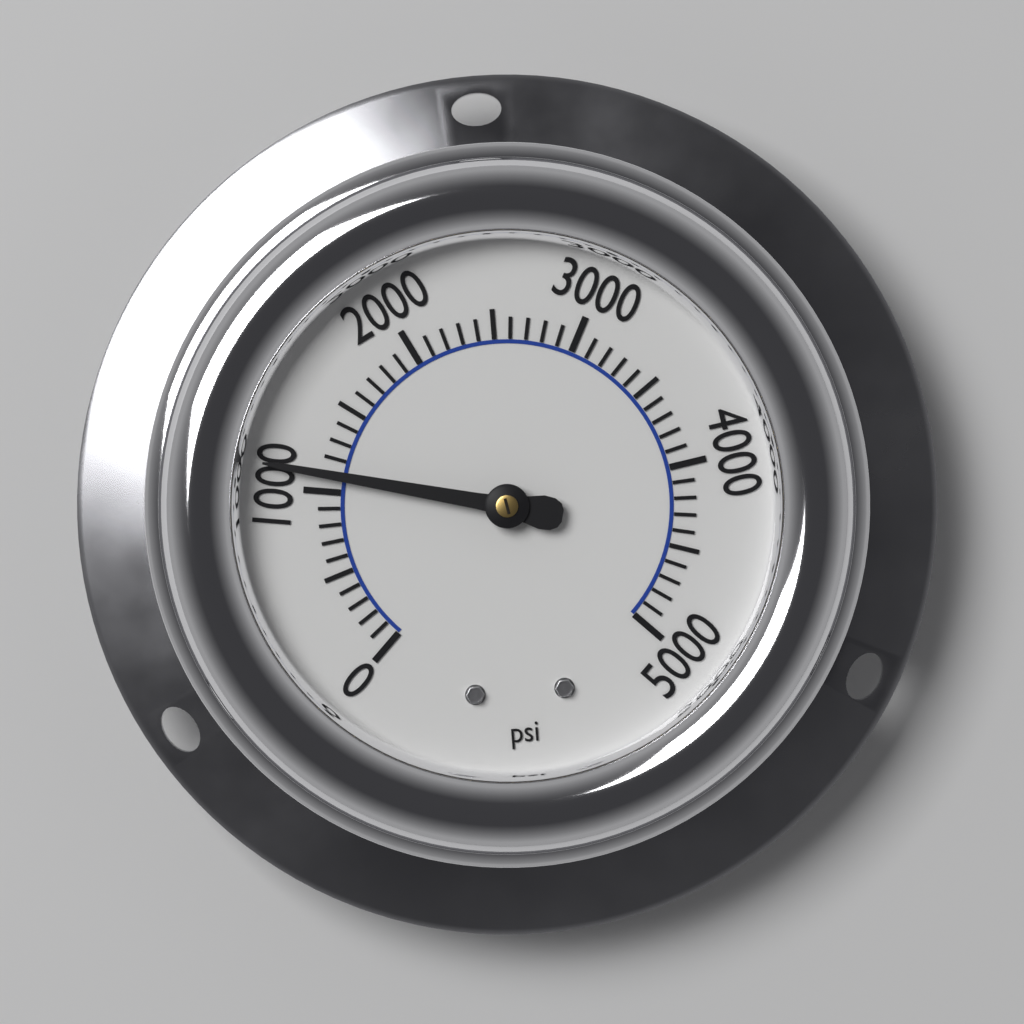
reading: 1100 psi
